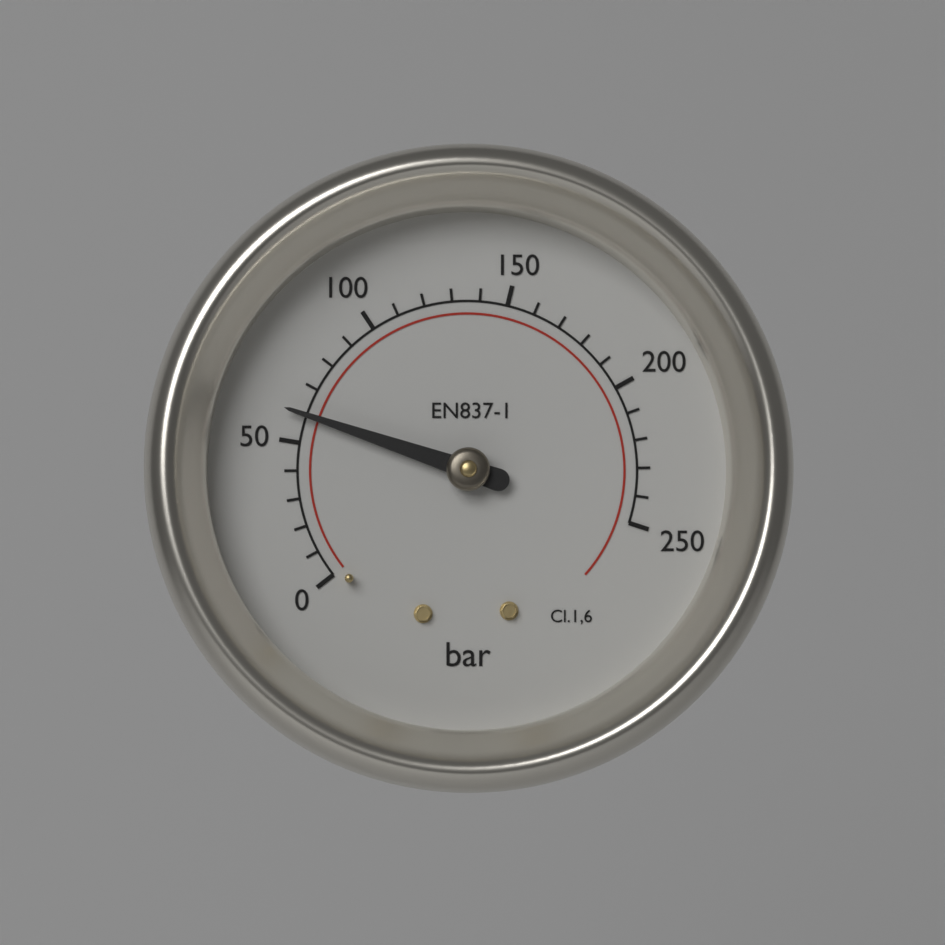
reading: 60 bar
